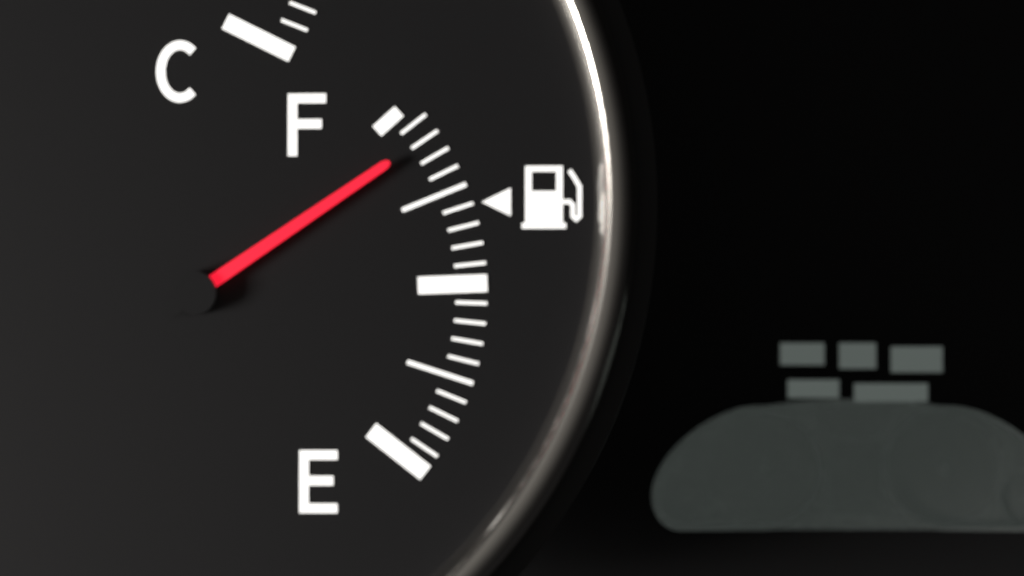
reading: 0.90 (no unit)
